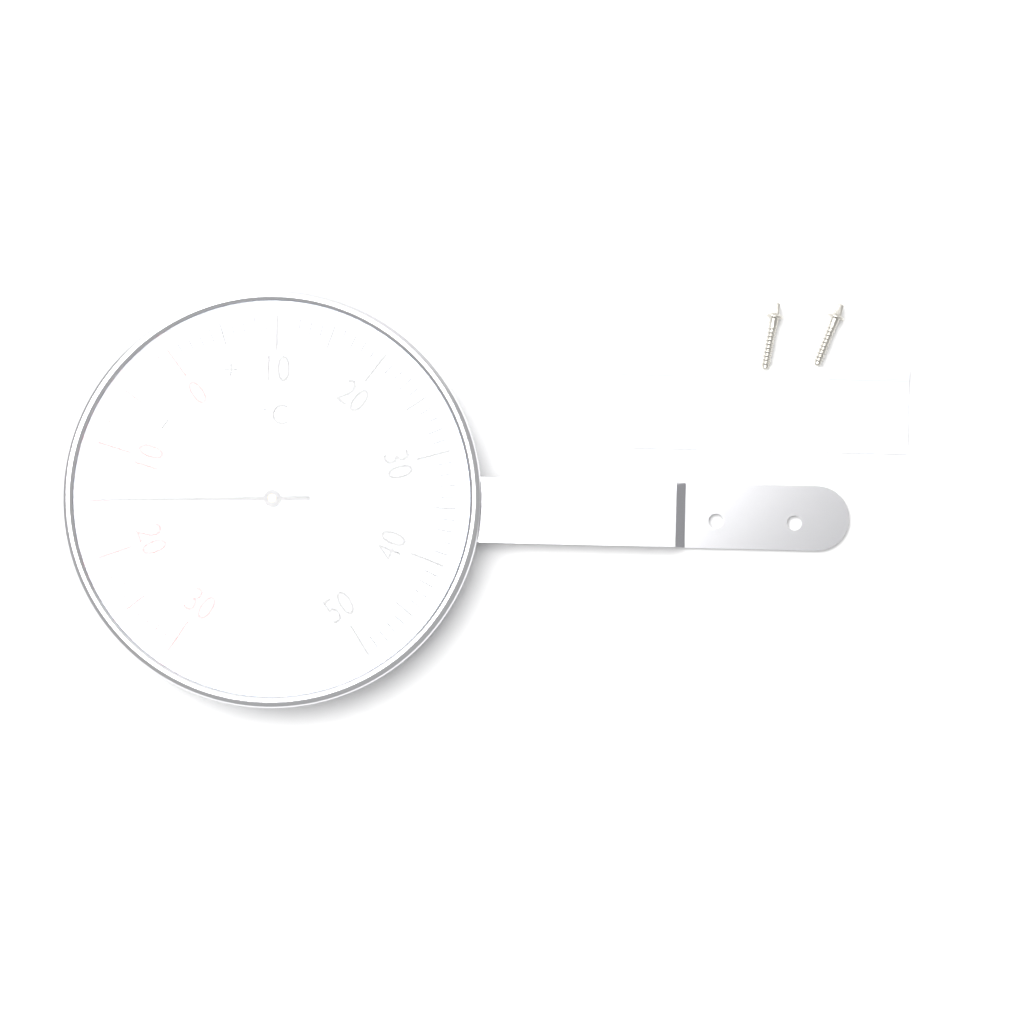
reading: -15 °C
